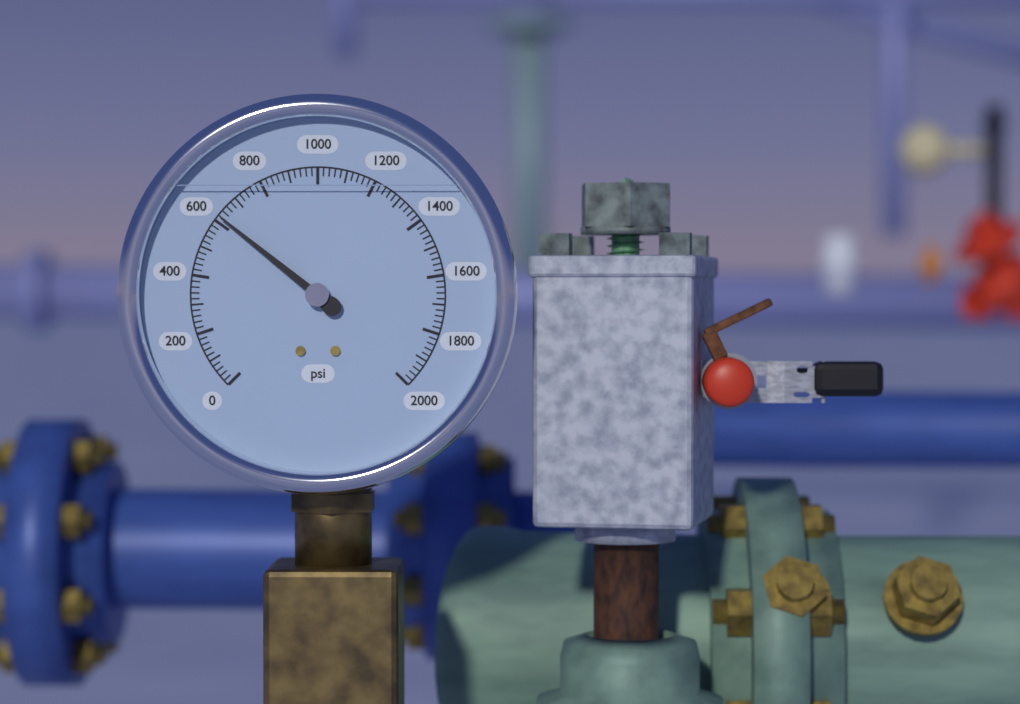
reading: 620 psi
